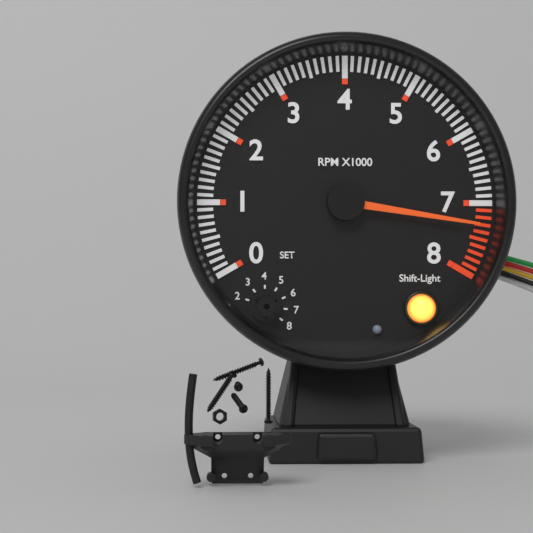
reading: 7300 RPM
